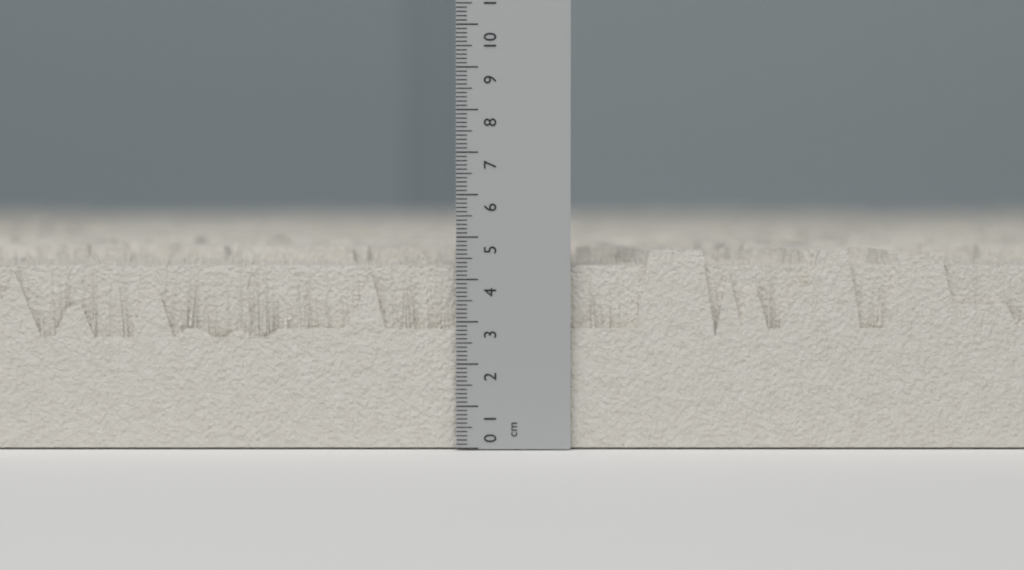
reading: 4.7 cm
